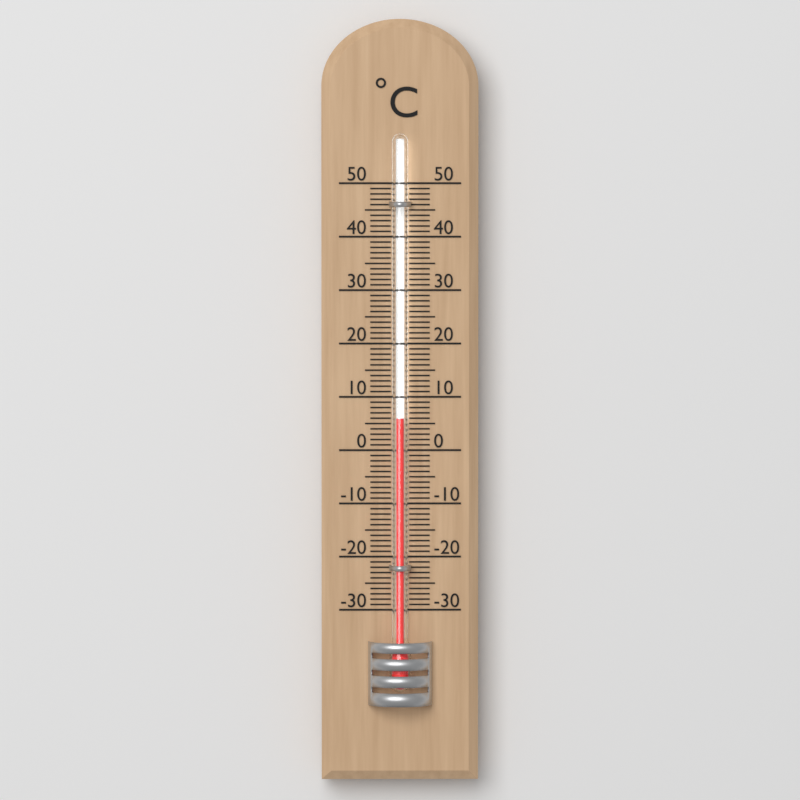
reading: 6 °C
